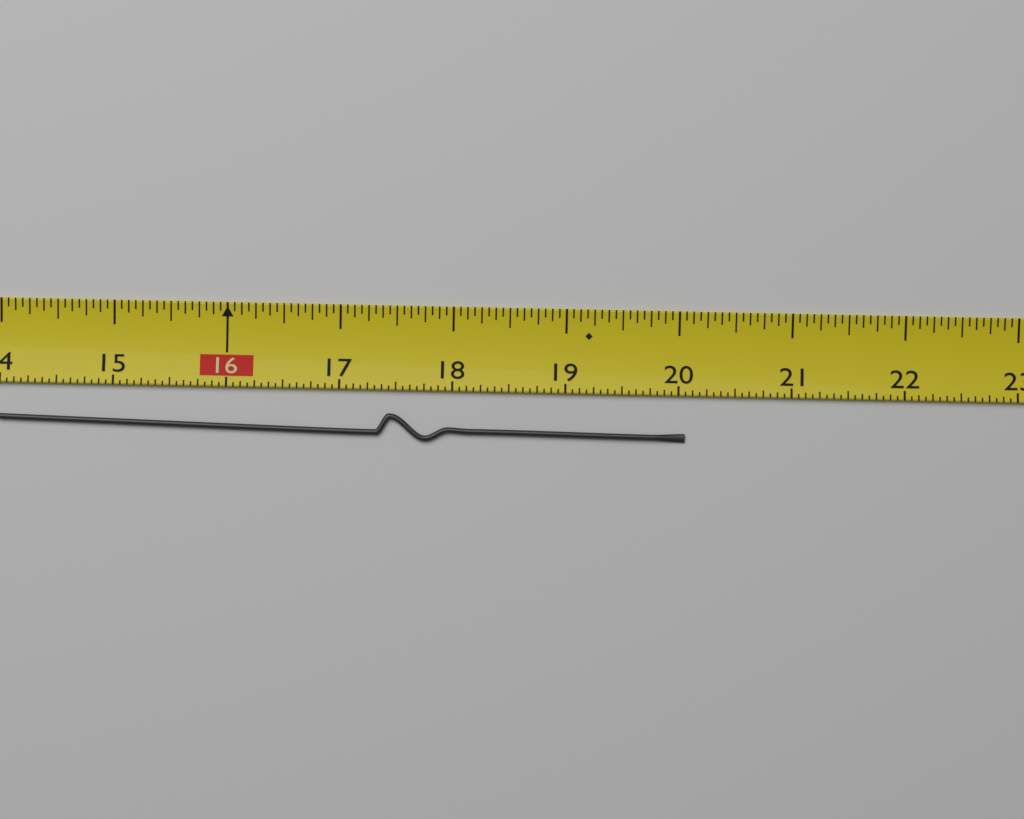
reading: 20.0625 (no unit)
